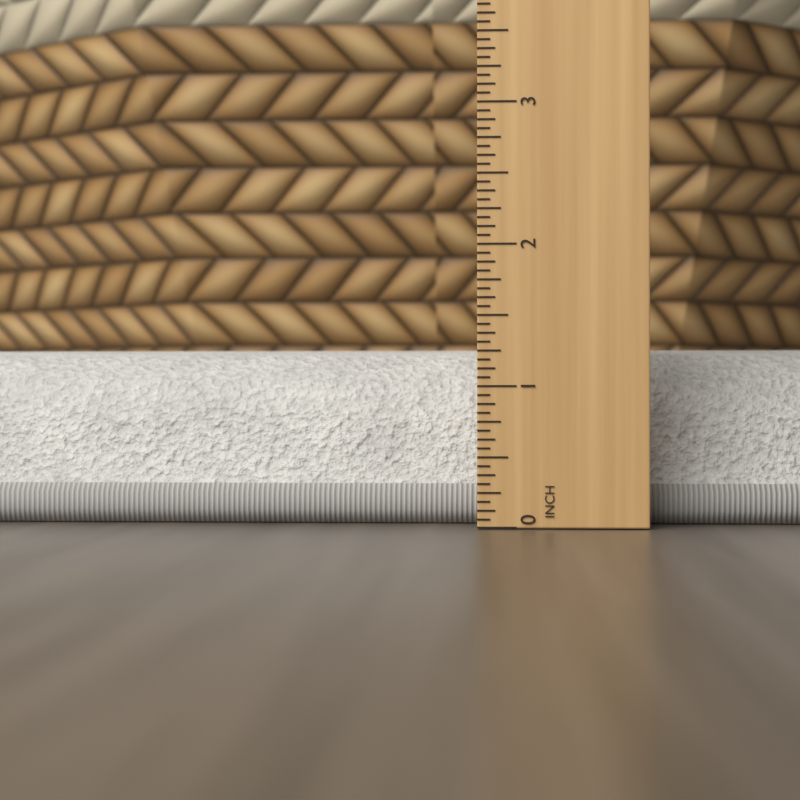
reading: 1.3125 in
